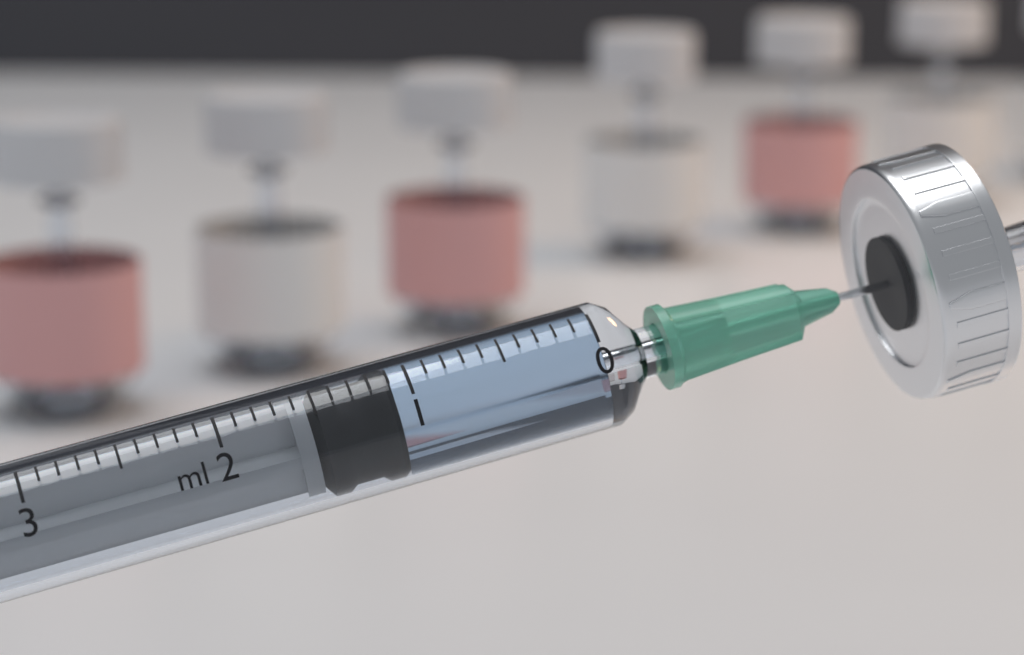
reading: 1.1 ml
